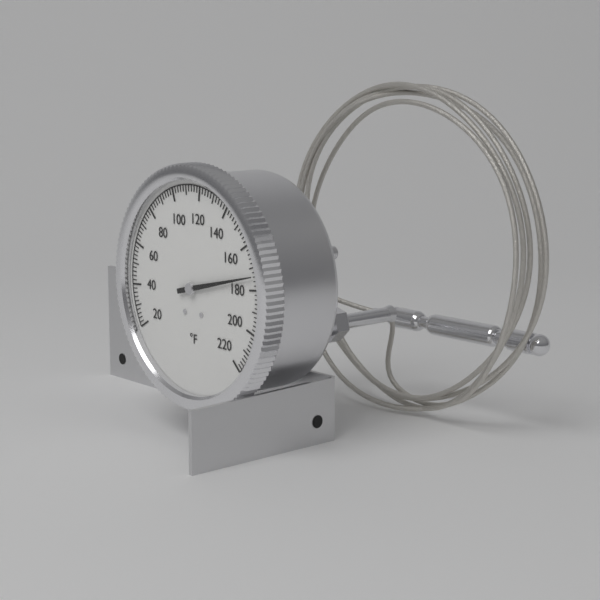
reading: 174 °F
